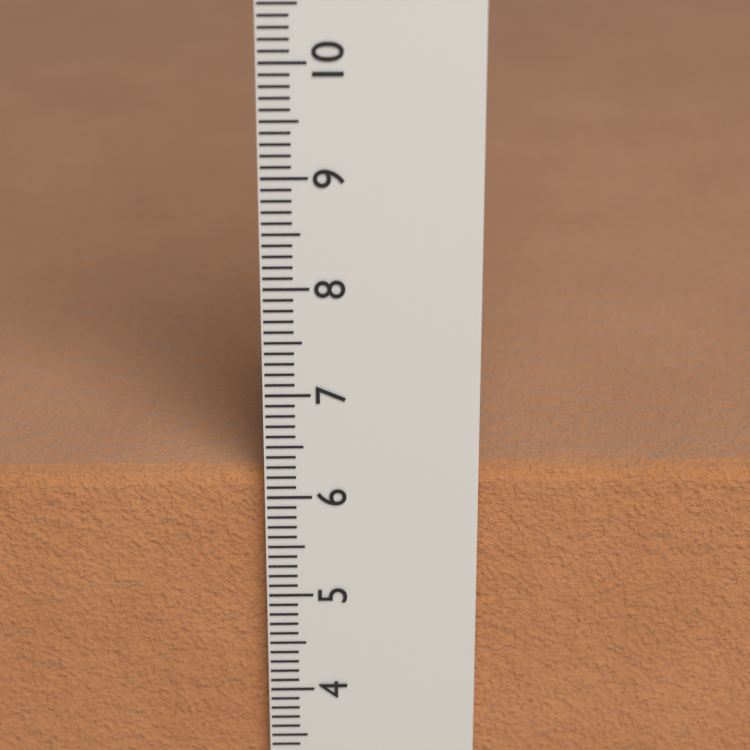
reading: 6.2 cm
